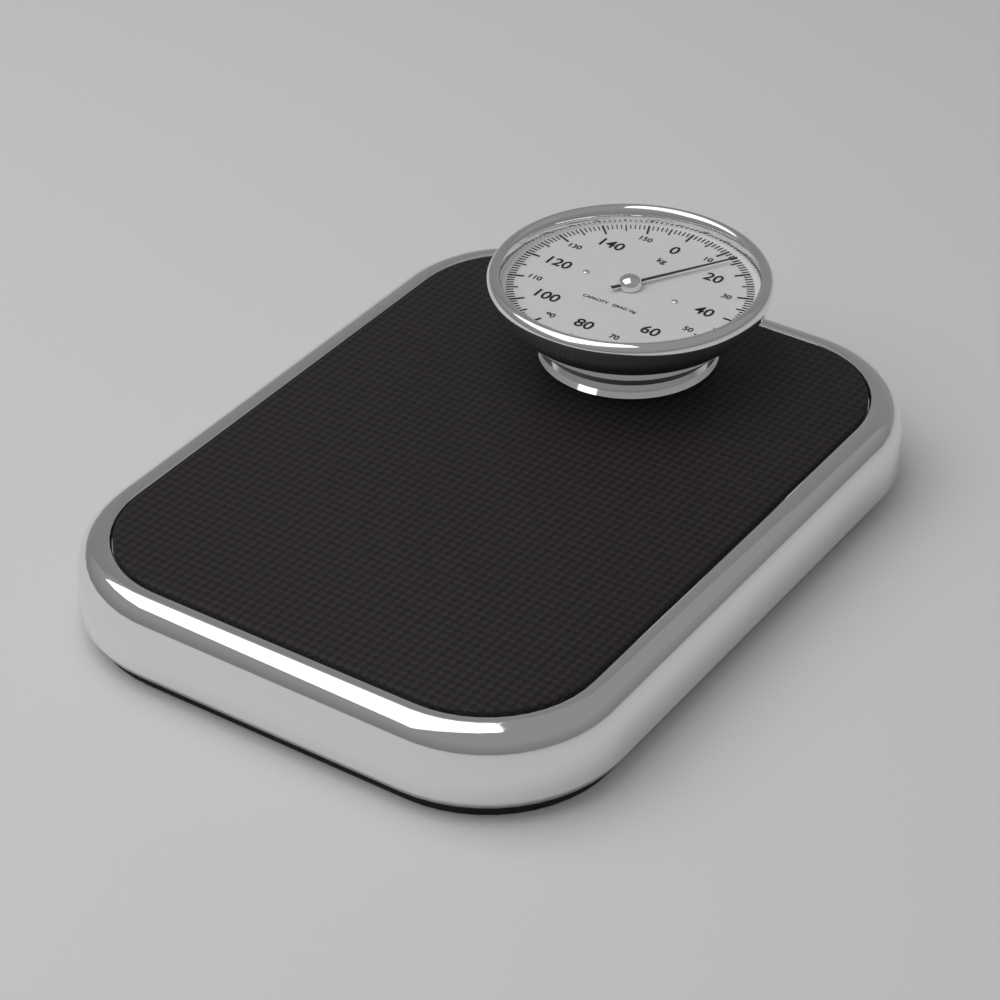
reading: 14 kg
